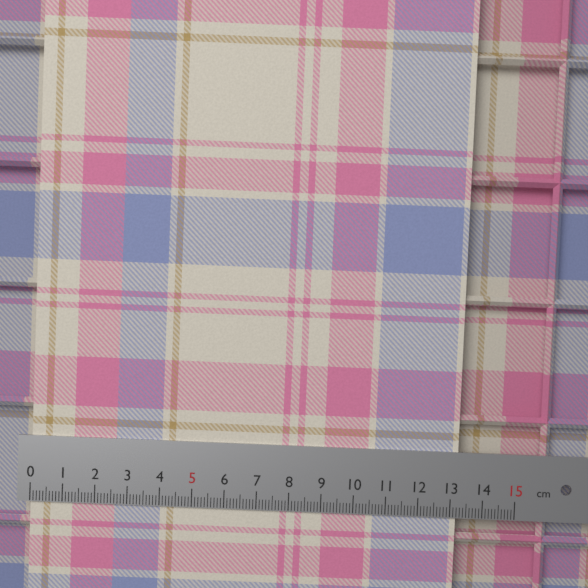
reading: 13.2 cm
